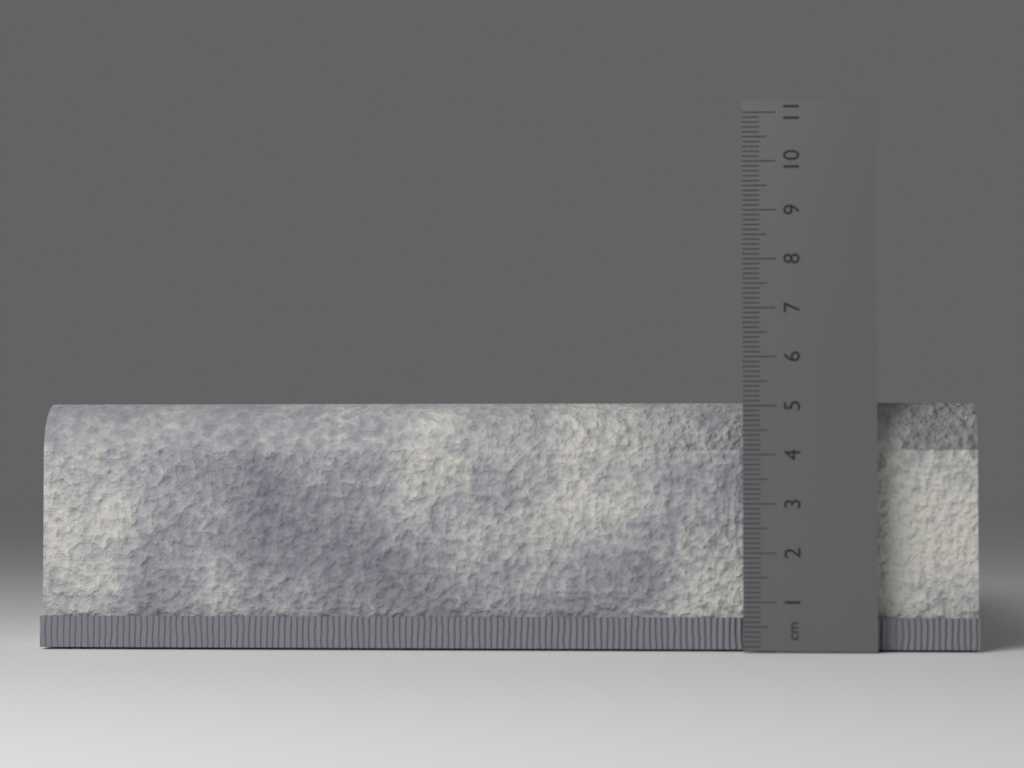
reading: 5.1 cm
